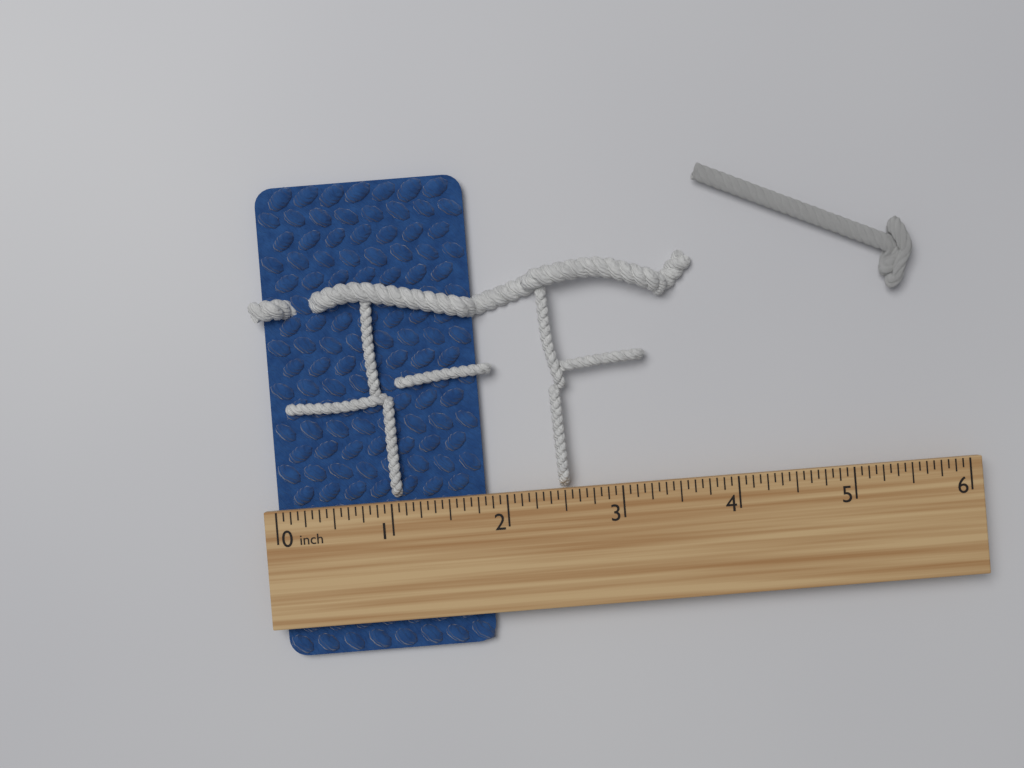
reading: 1.8125 inch
